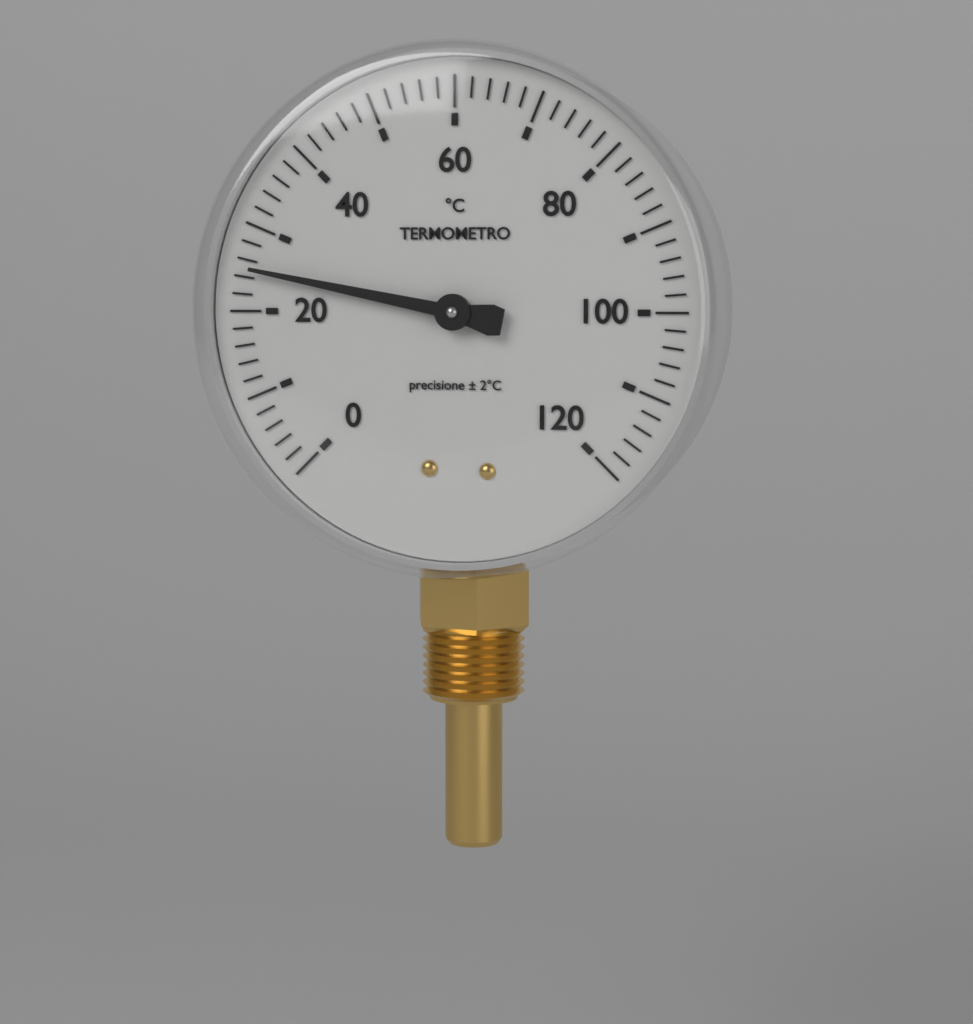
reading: 25 °C
